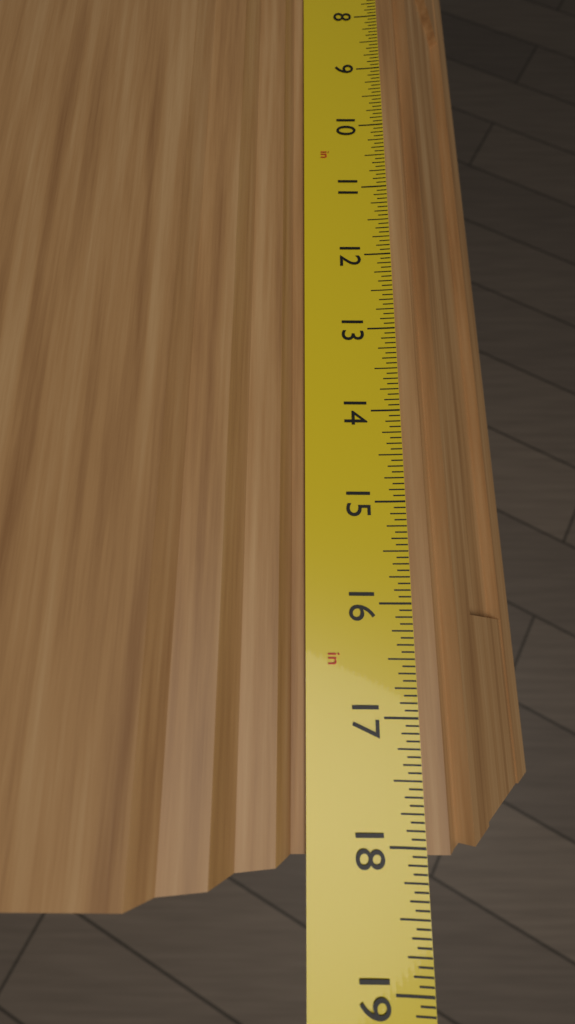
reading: 18.0625 in
